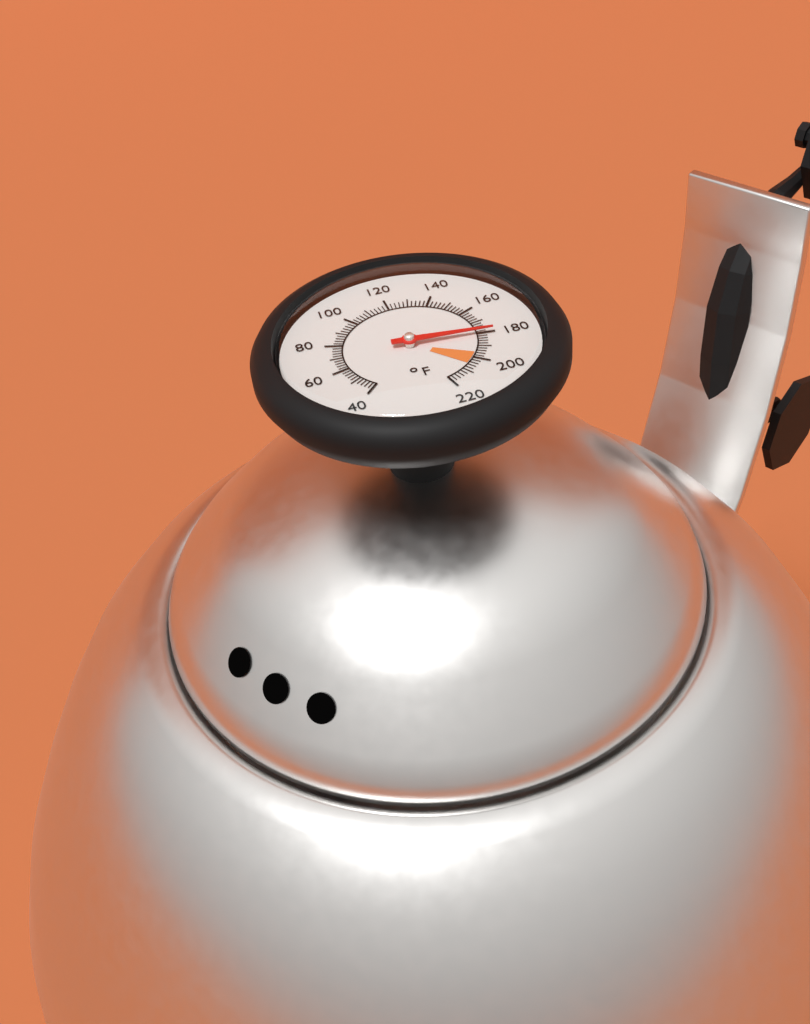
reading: 180 °F
